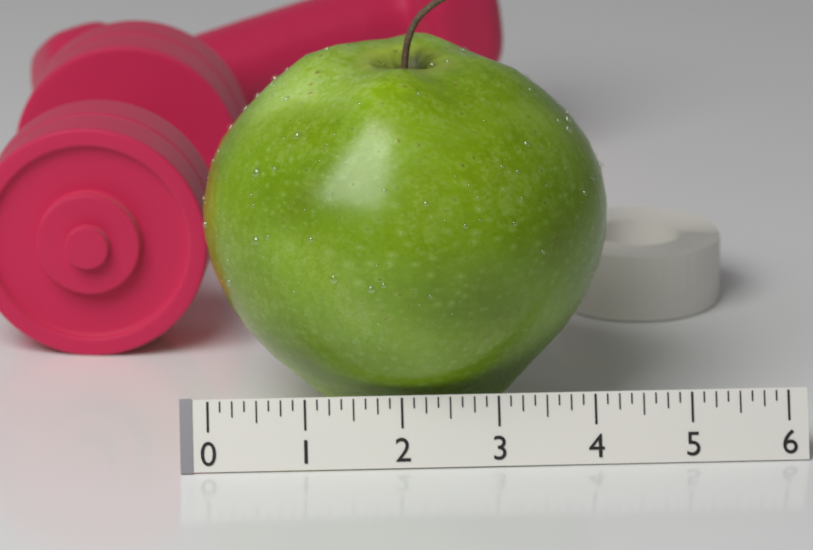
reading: 4.250 (no unit)
